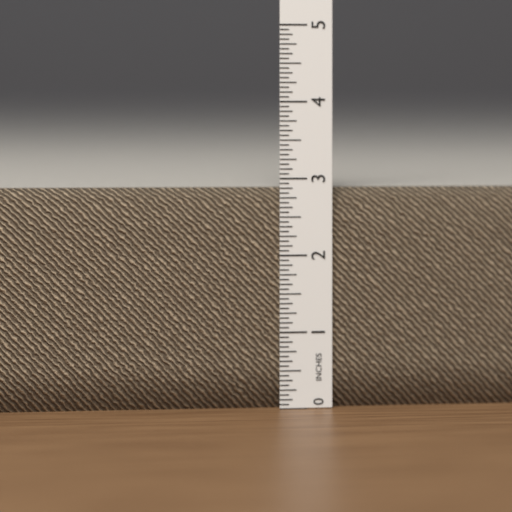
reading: 2.8750 in
